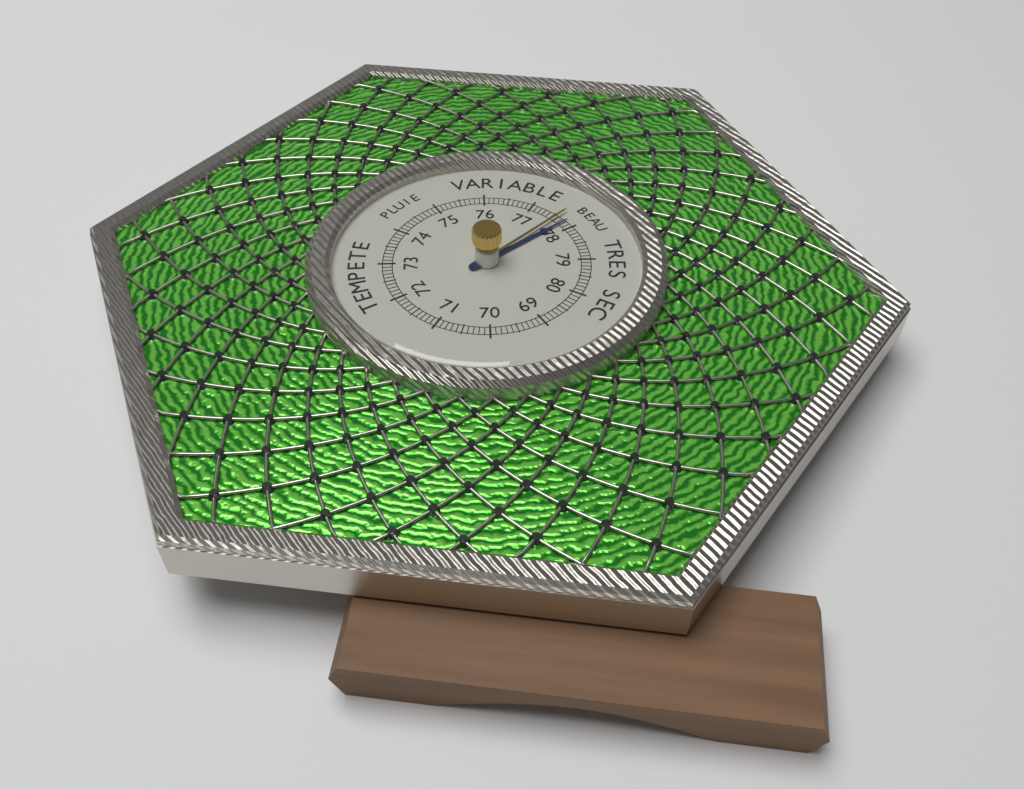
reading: 77.8 (no unit)
